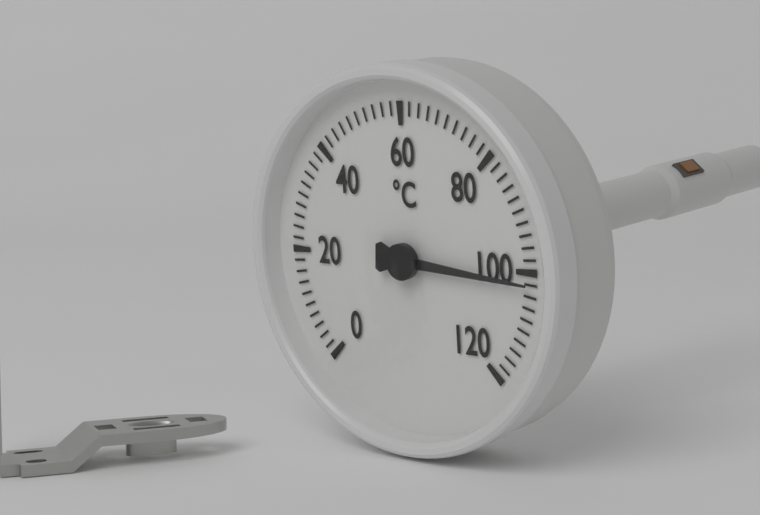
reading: 102 °C
